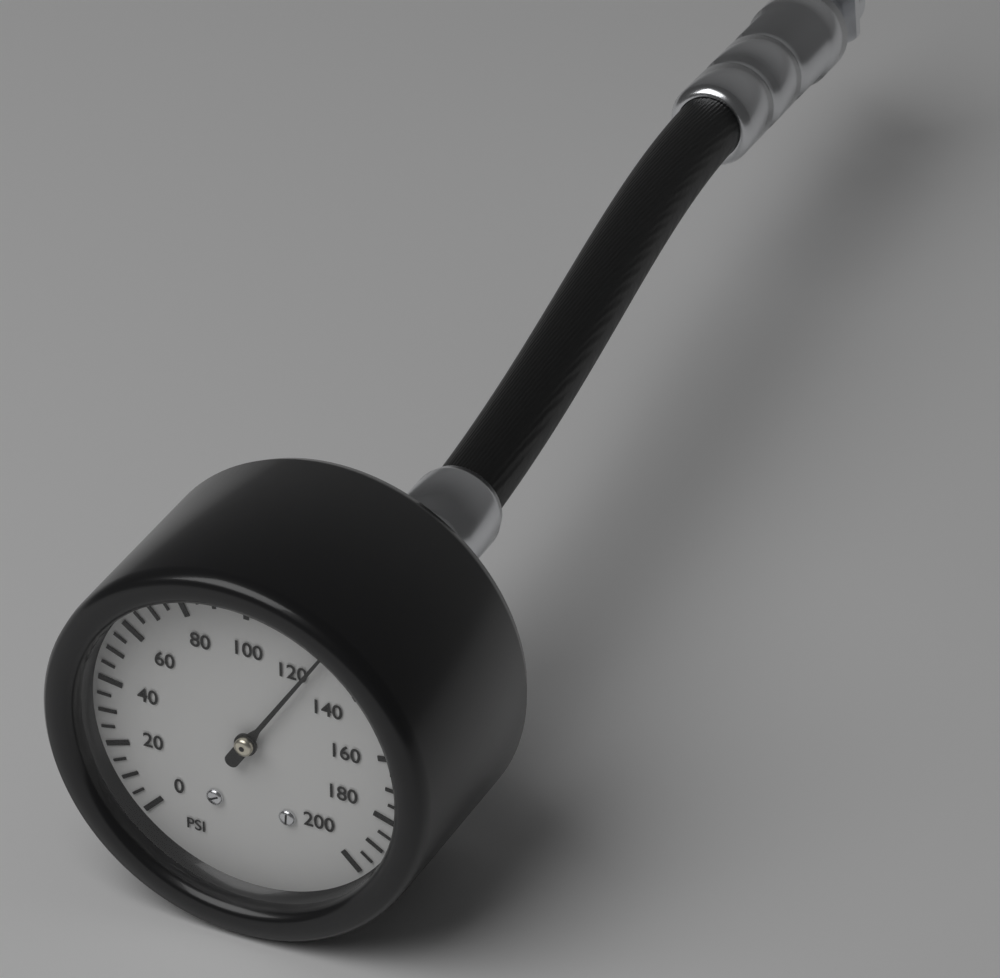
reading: 125 psi
